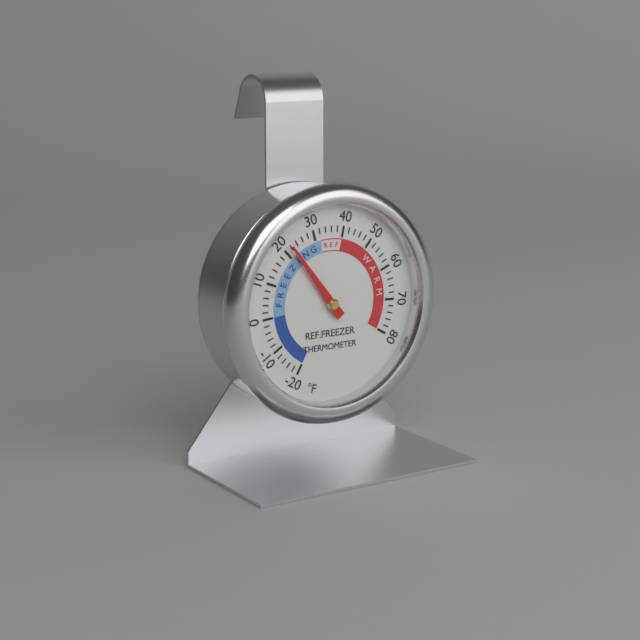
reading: 22 °F
